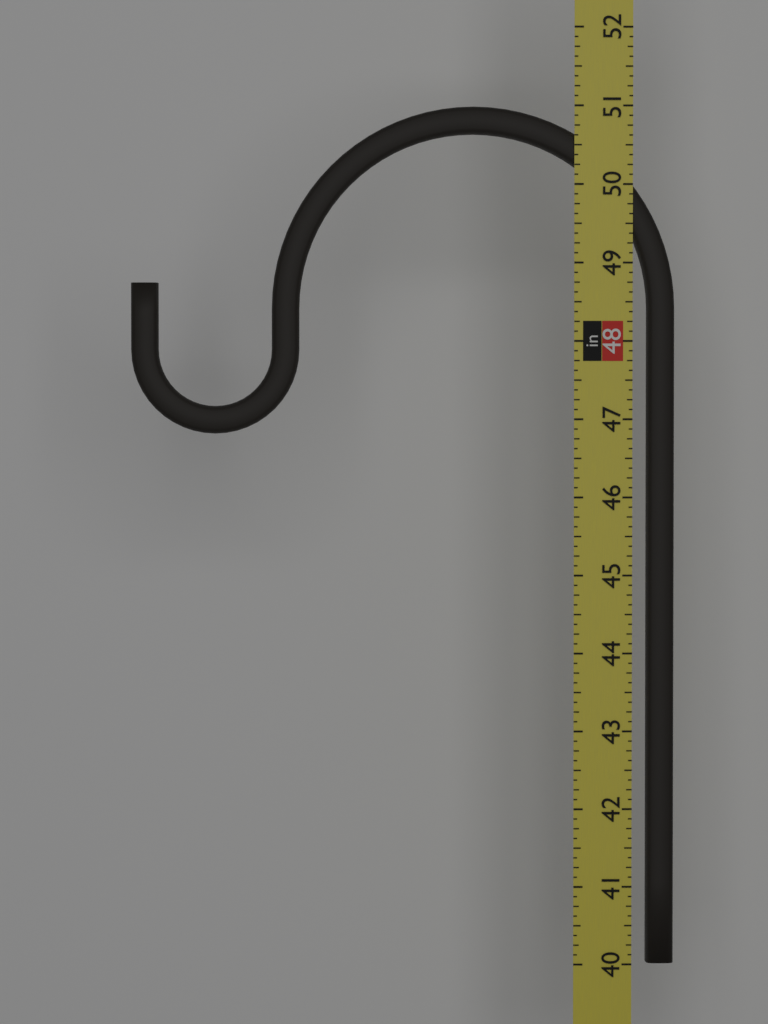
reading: 51.000 in
